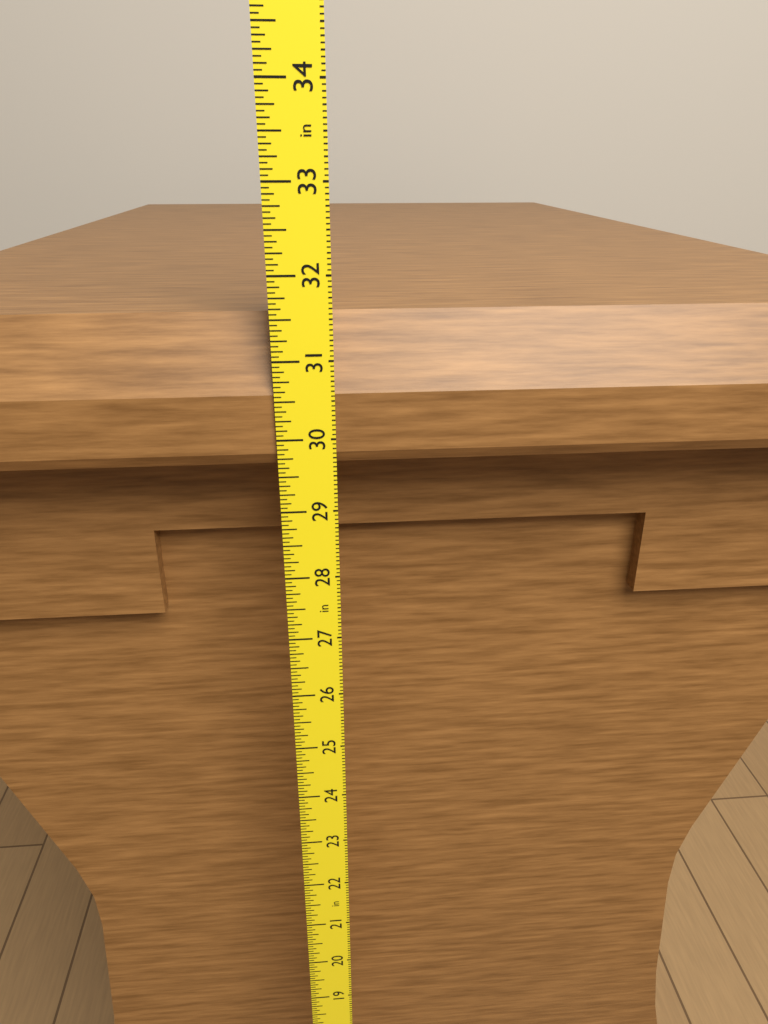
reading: 31.5000 in
